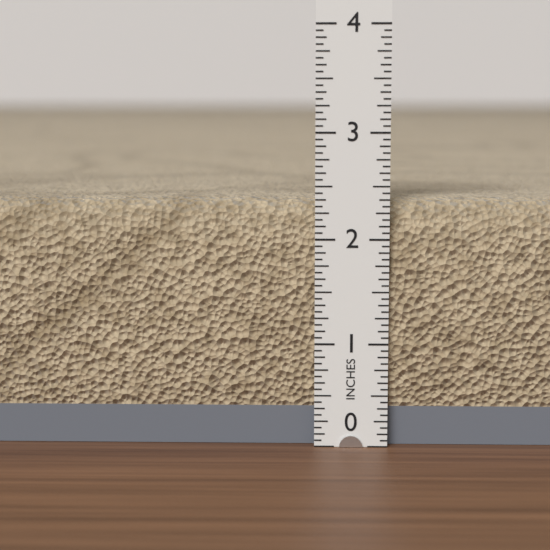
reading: 2.3750 in
